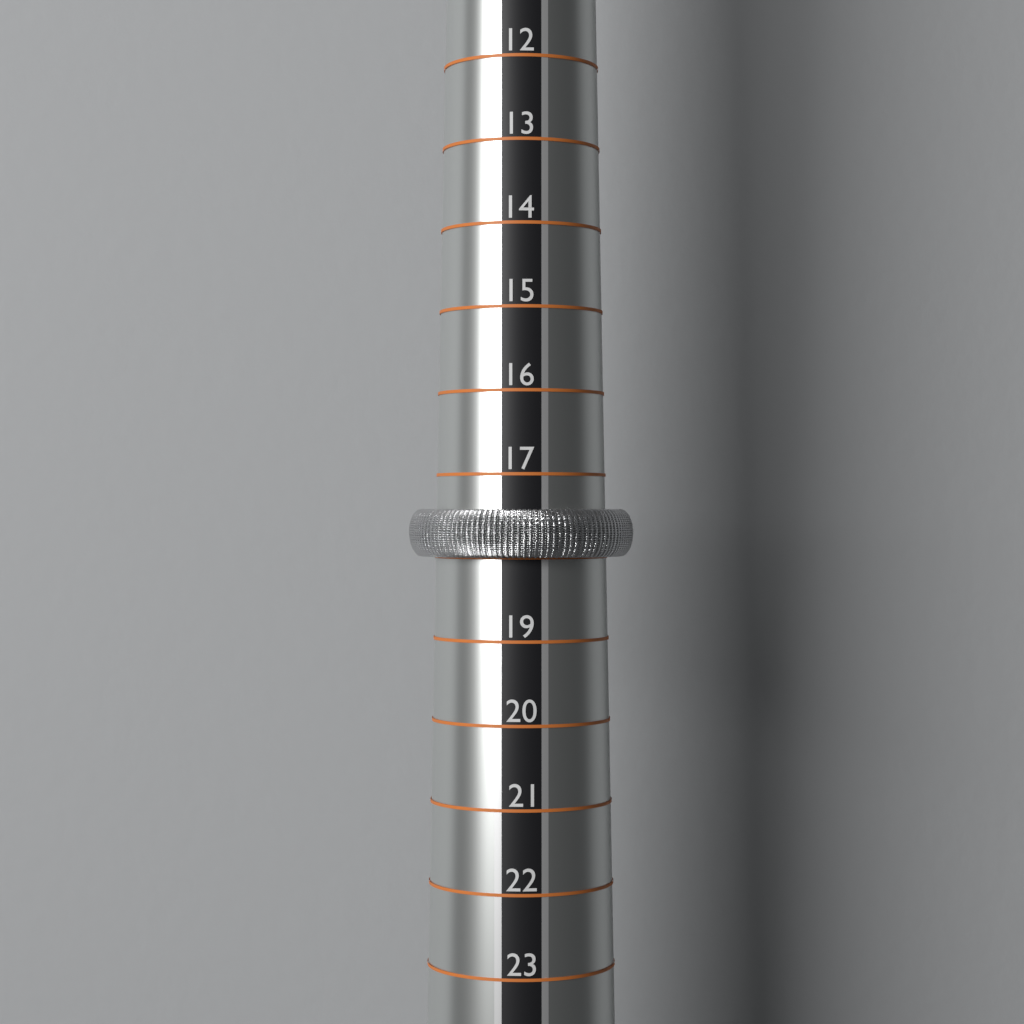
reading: 18 (no unit)
